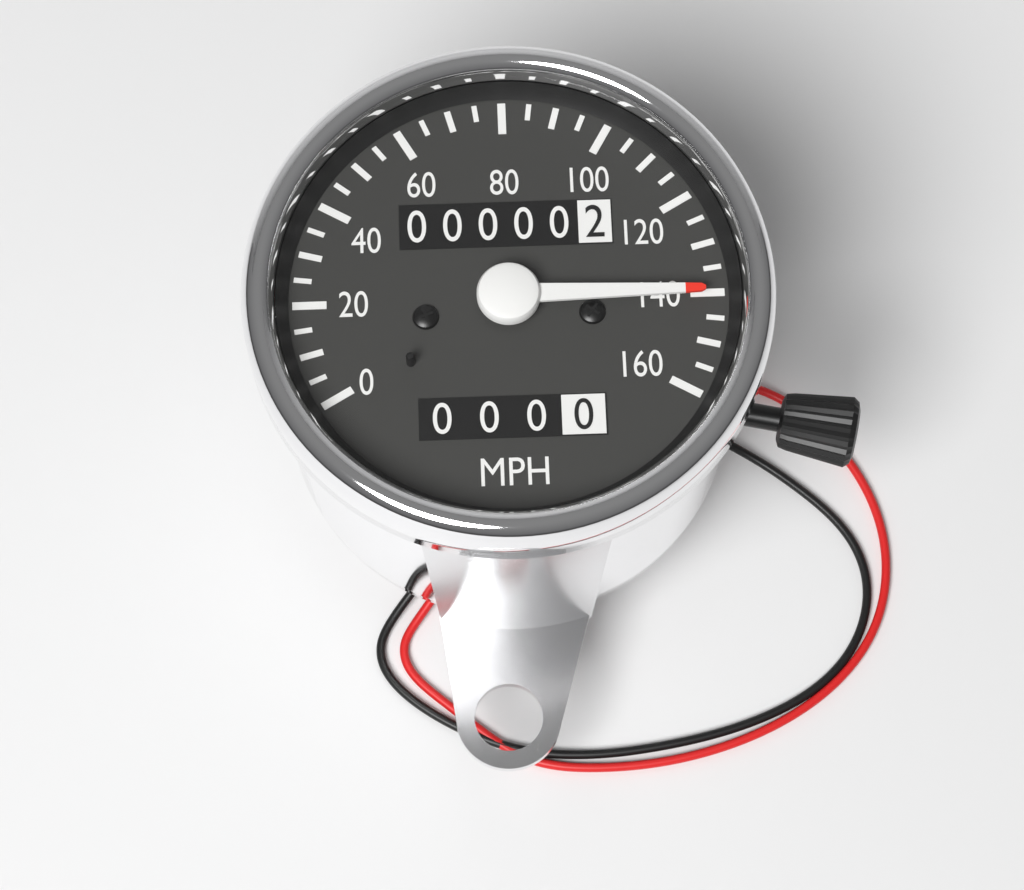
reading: 140 mph
